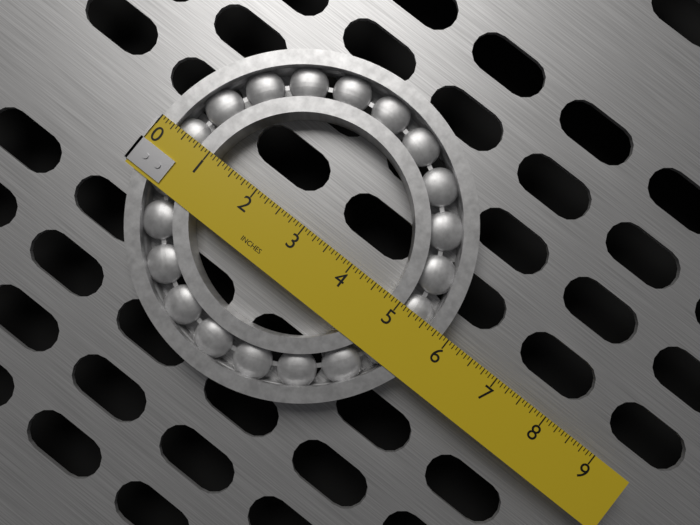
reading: 5.8750 in
